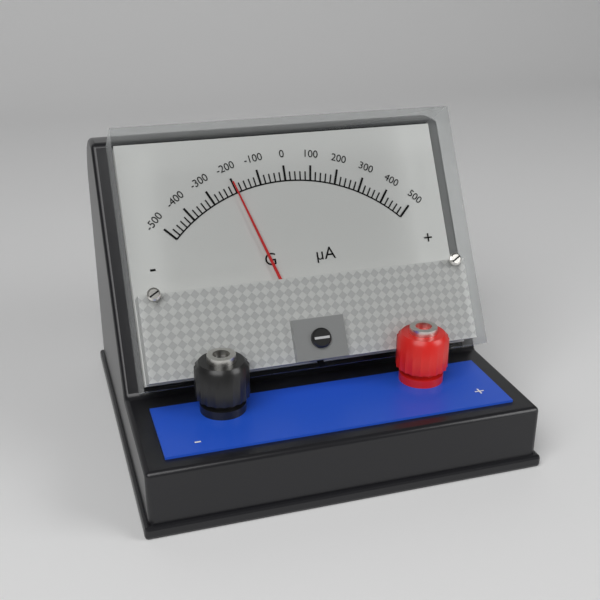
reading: -200 µA
